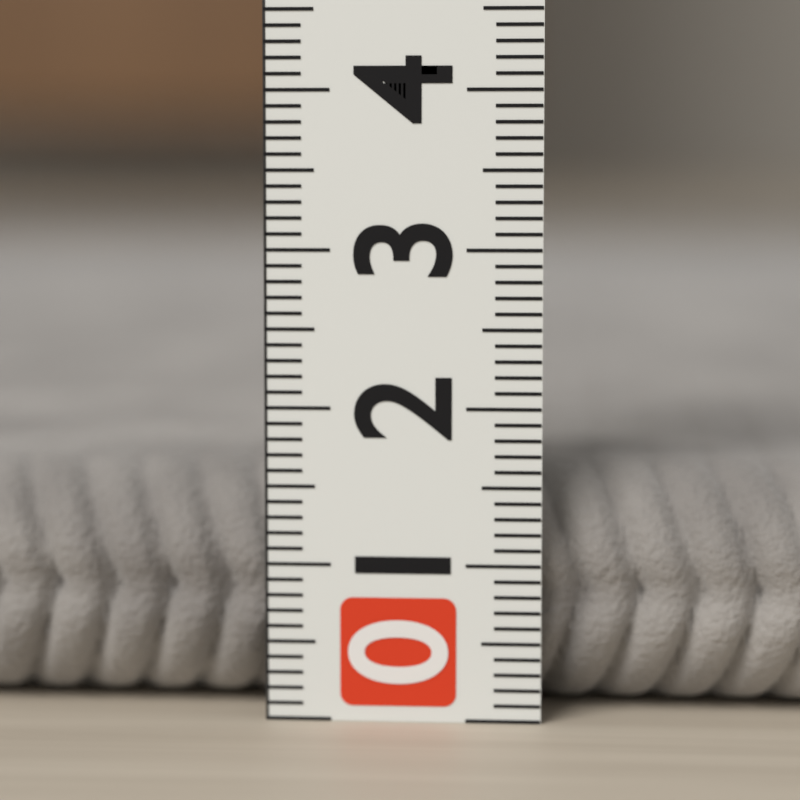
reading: 1.6 (no unit)
